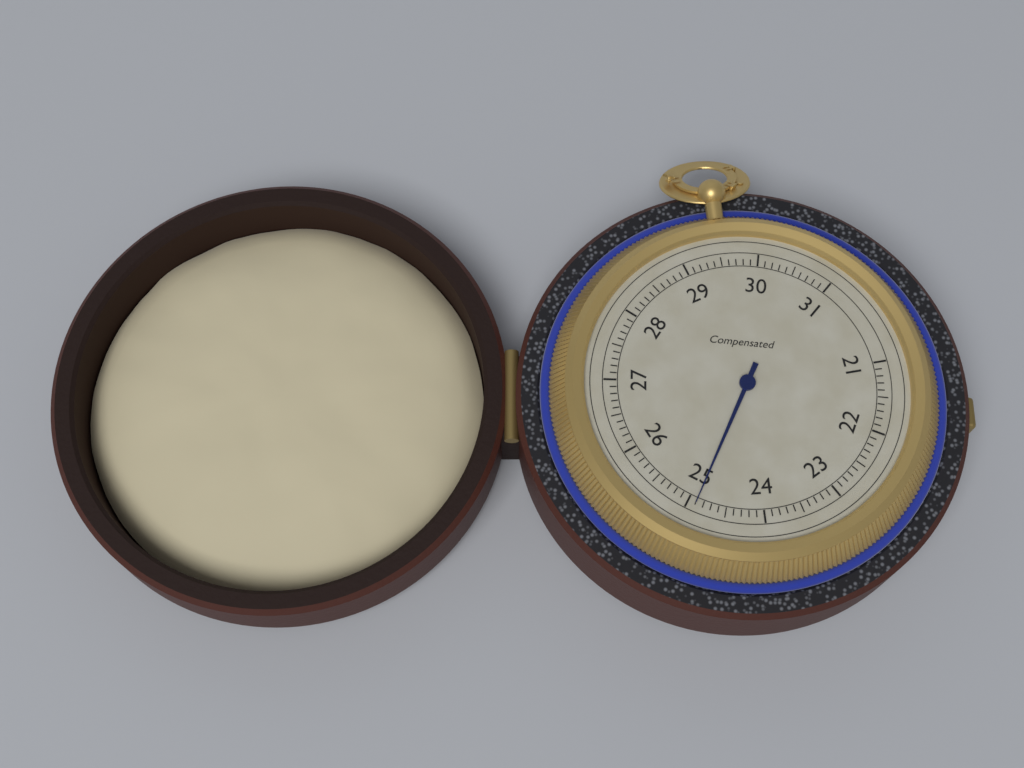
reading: 24.9 (no unit)
